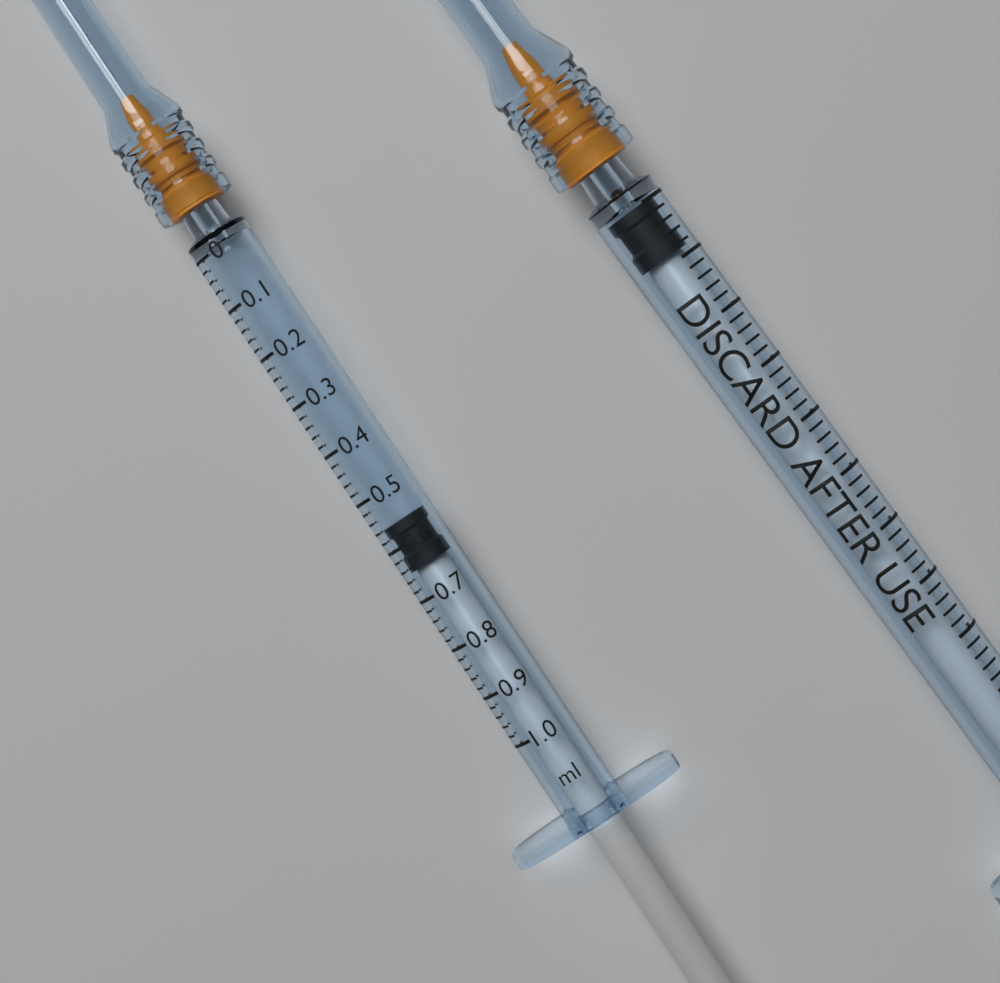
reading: 0.56 ml
